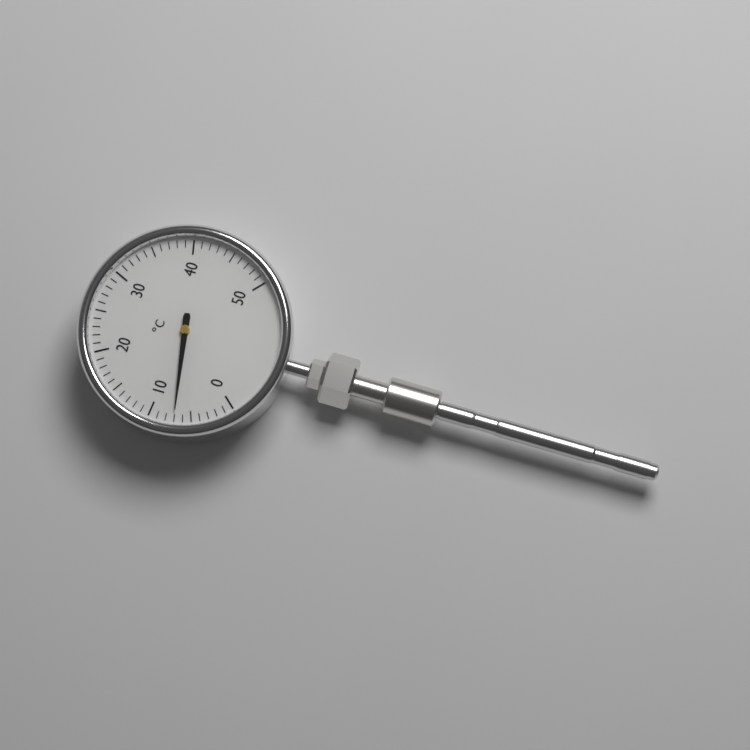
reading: 7 °C
